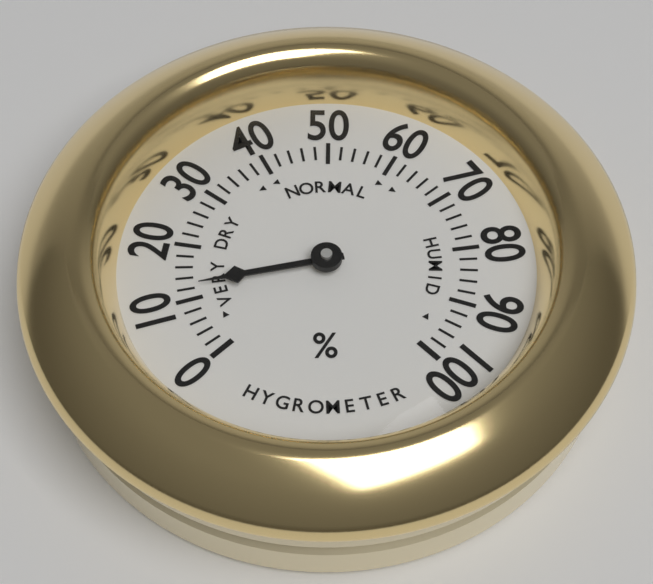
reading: 12 %
